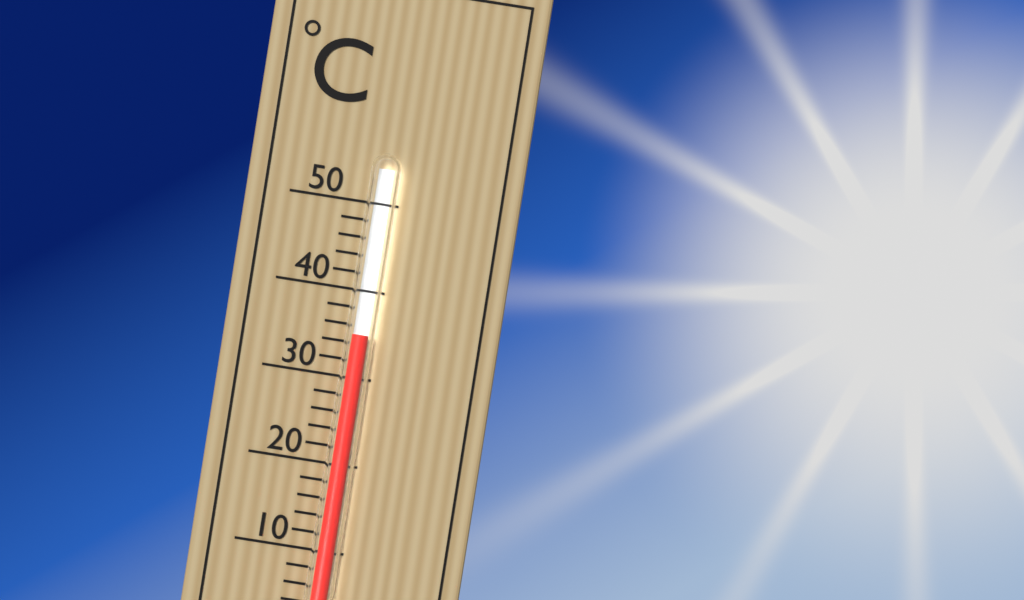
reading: 35 °C
